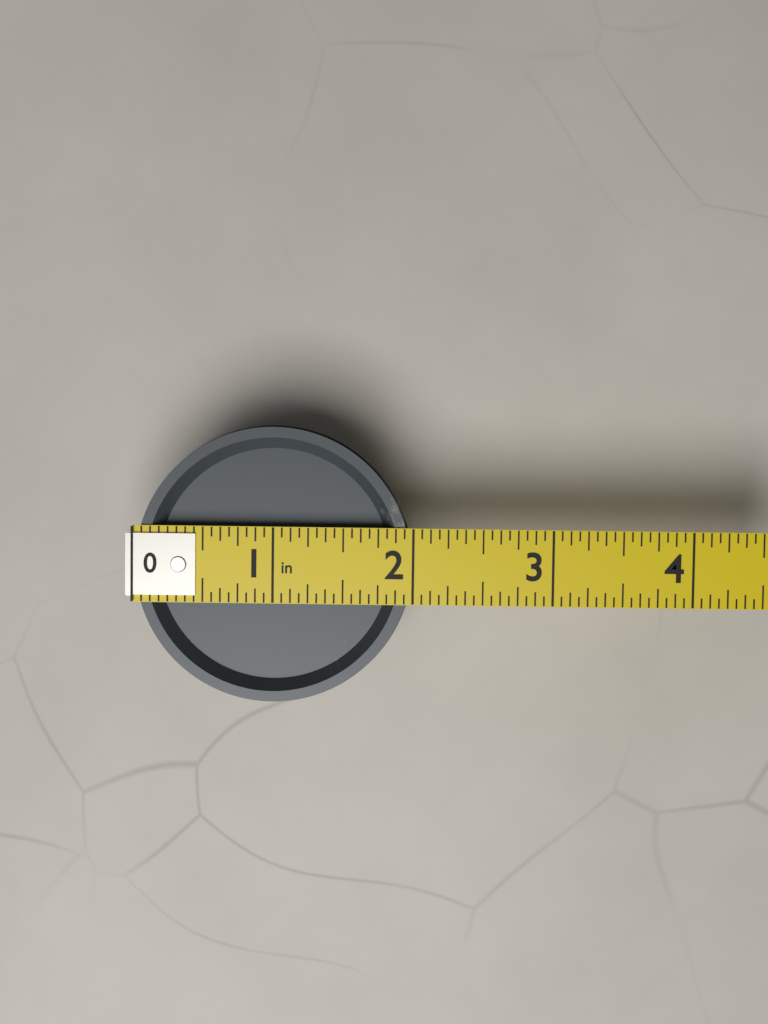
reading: 2.0000 in
